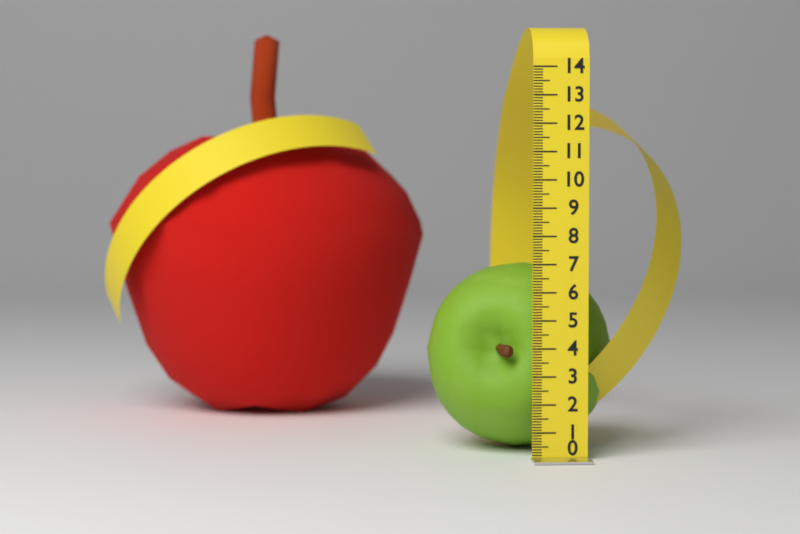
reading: 6.9 (no unit)
